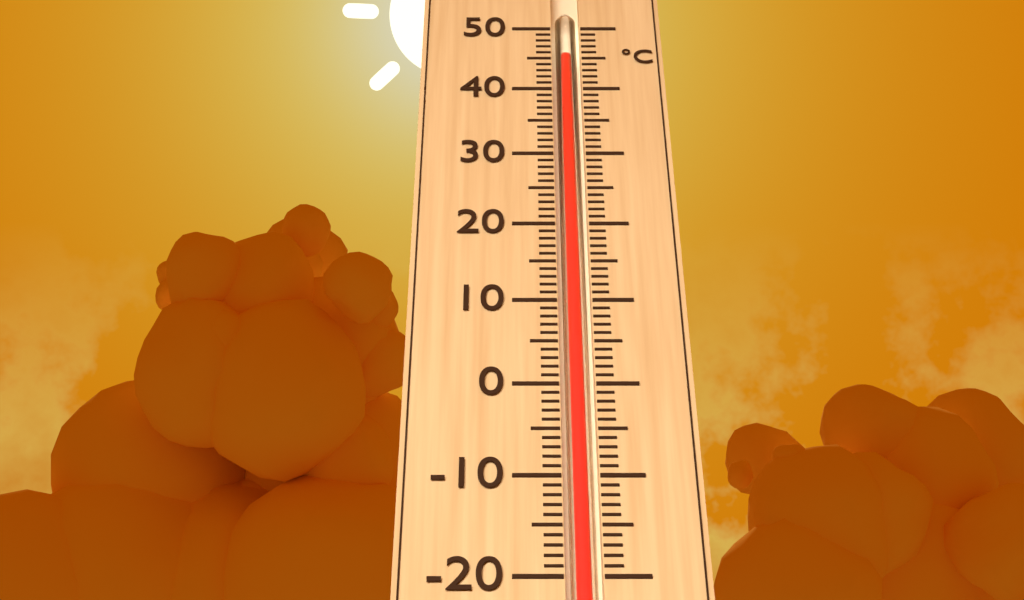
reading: 46 °C
